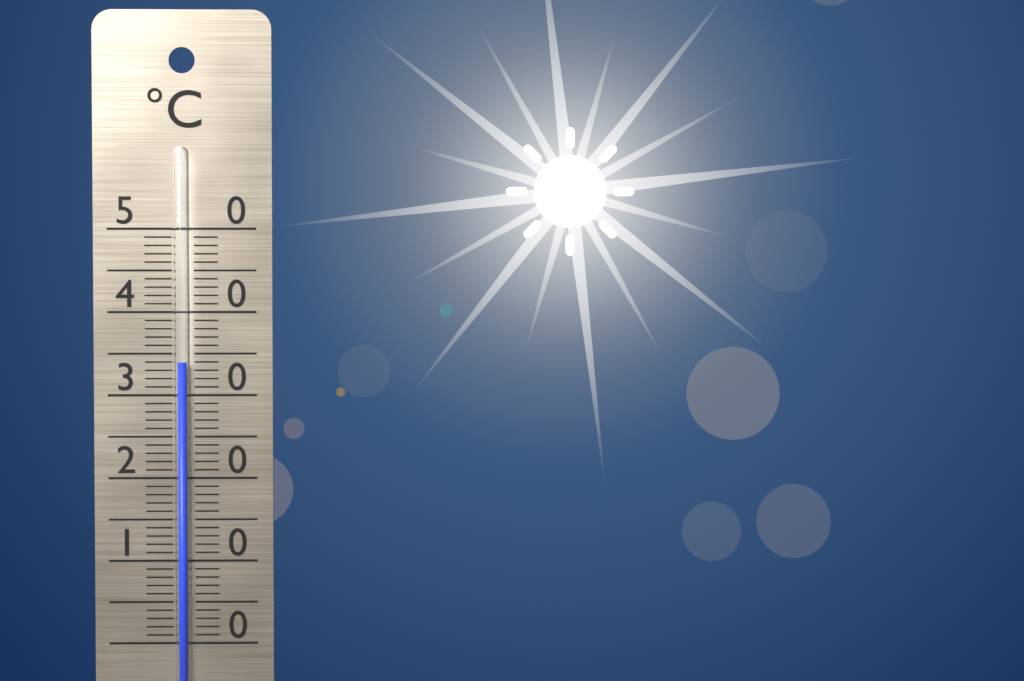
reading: 34 °C
